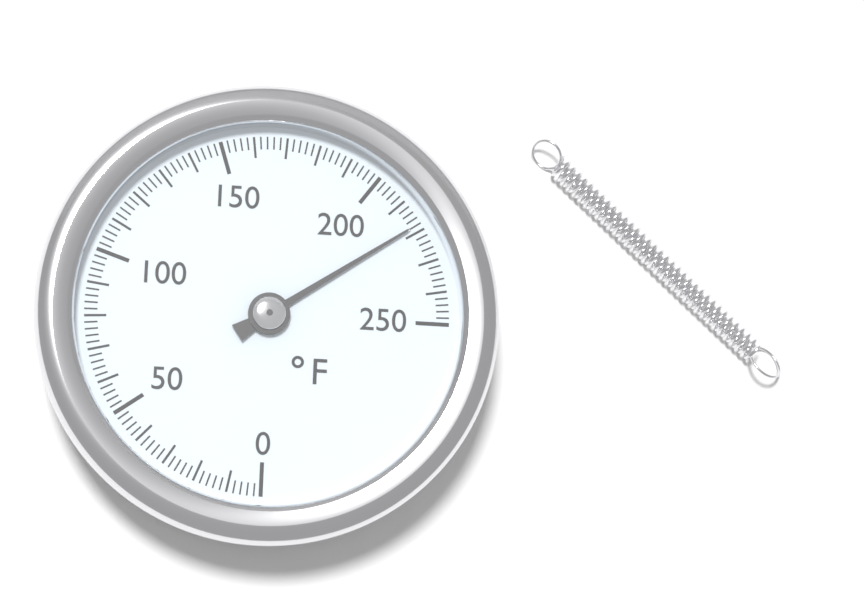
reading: 218 °F
